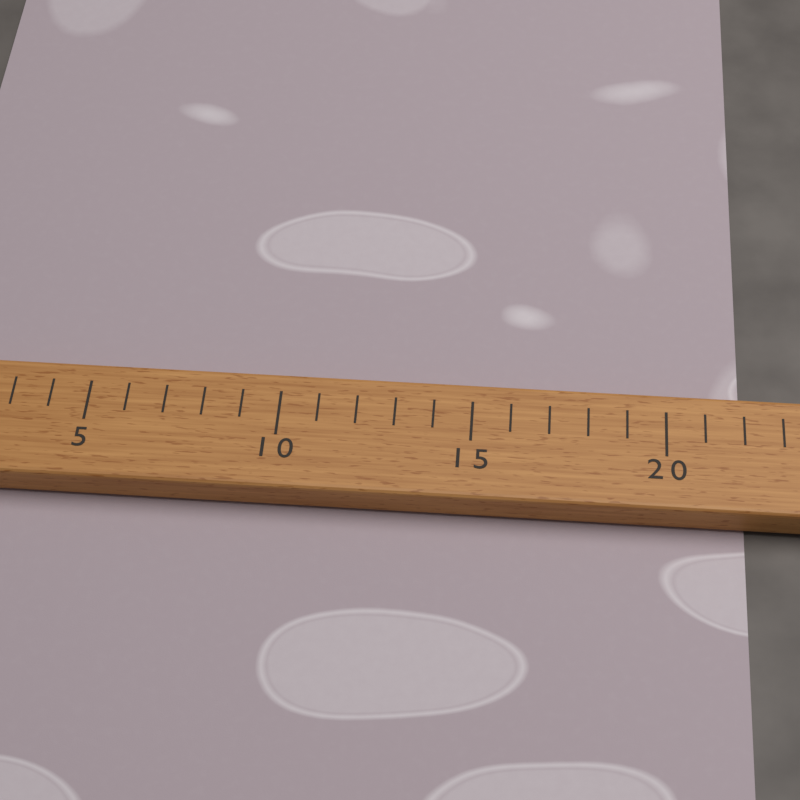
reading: 22 (no unit)
